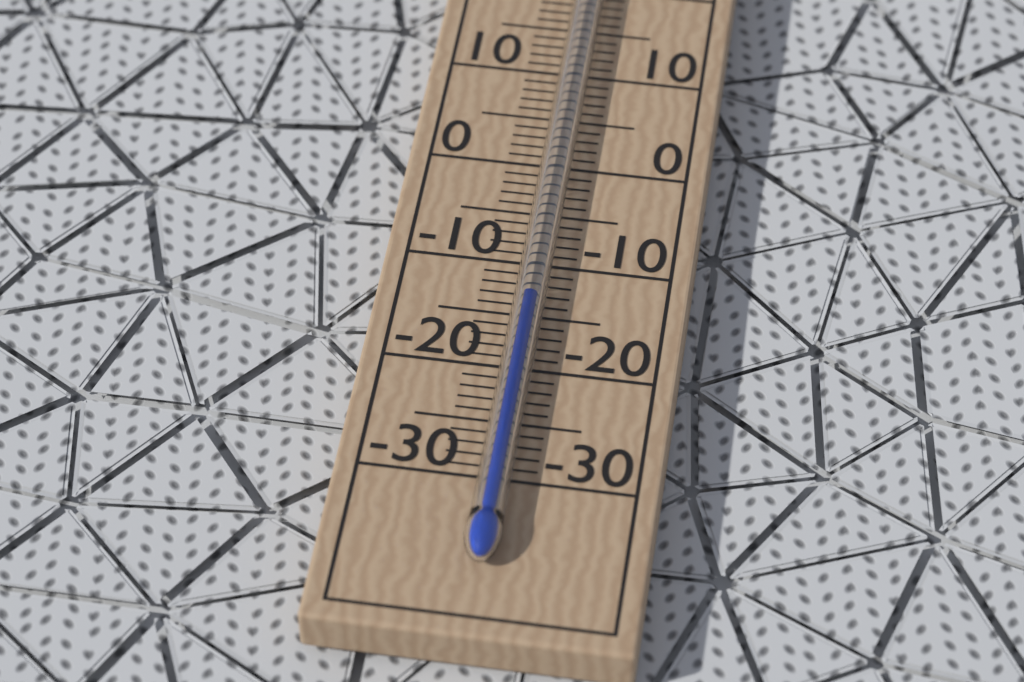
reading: -14 °C
